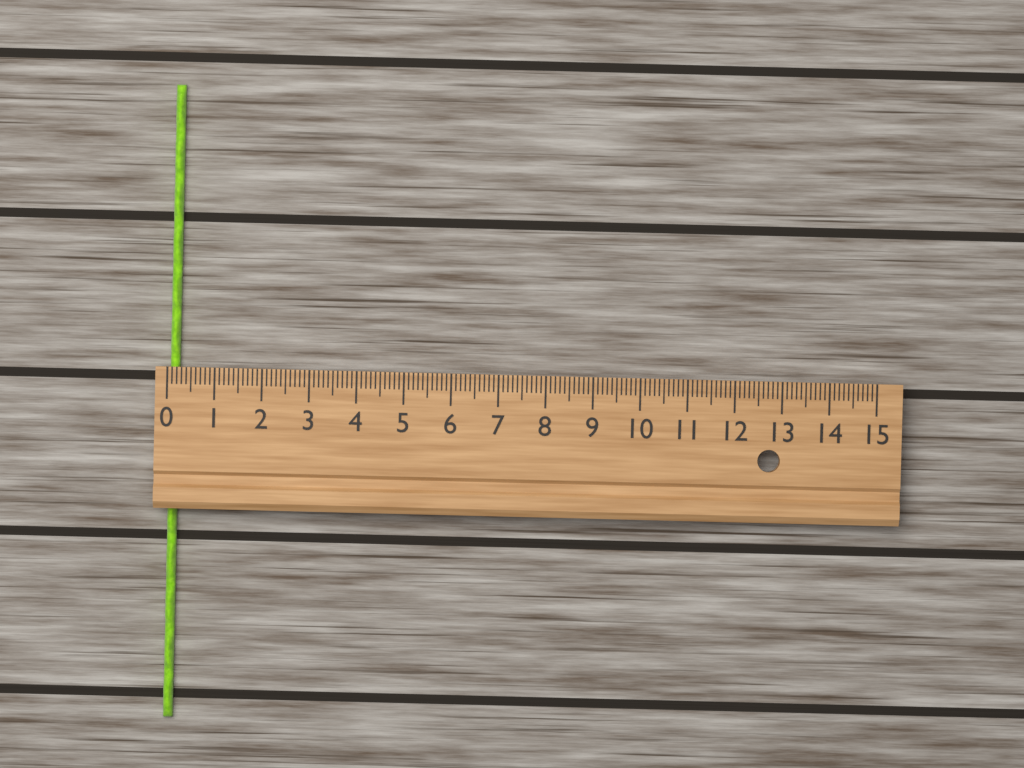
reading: 0.1 (no unit)
